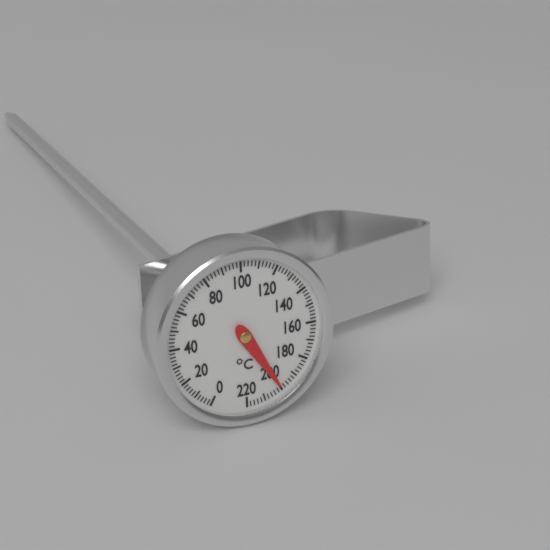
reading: 200 °C
